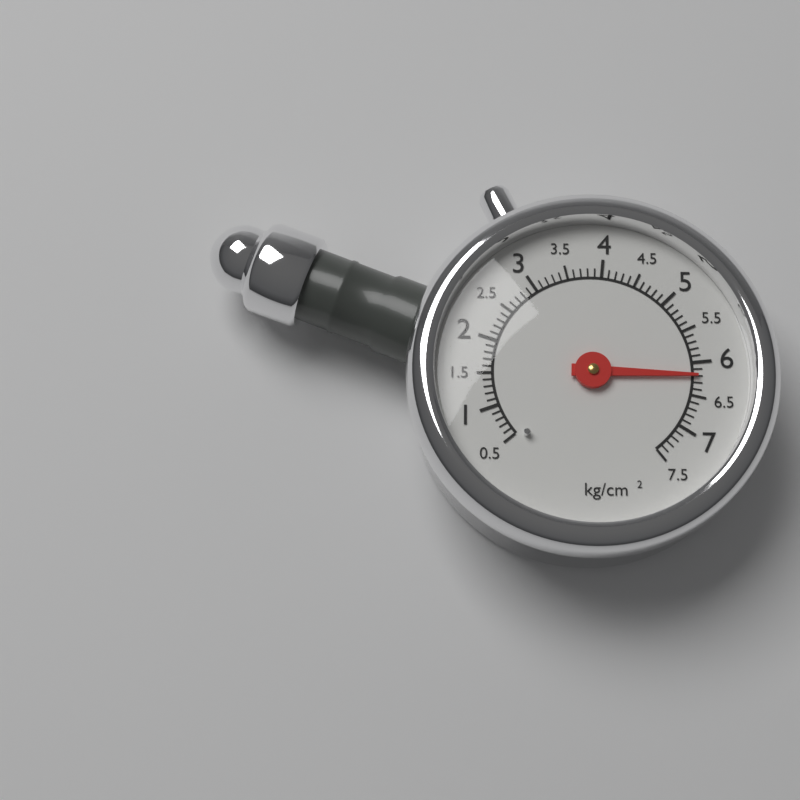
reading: 6.2 kg/cm²
